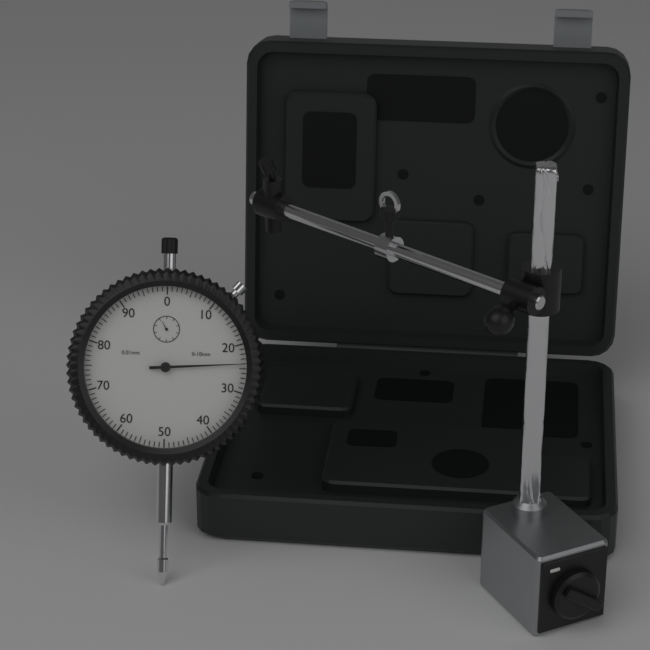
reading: 0.24 mm
